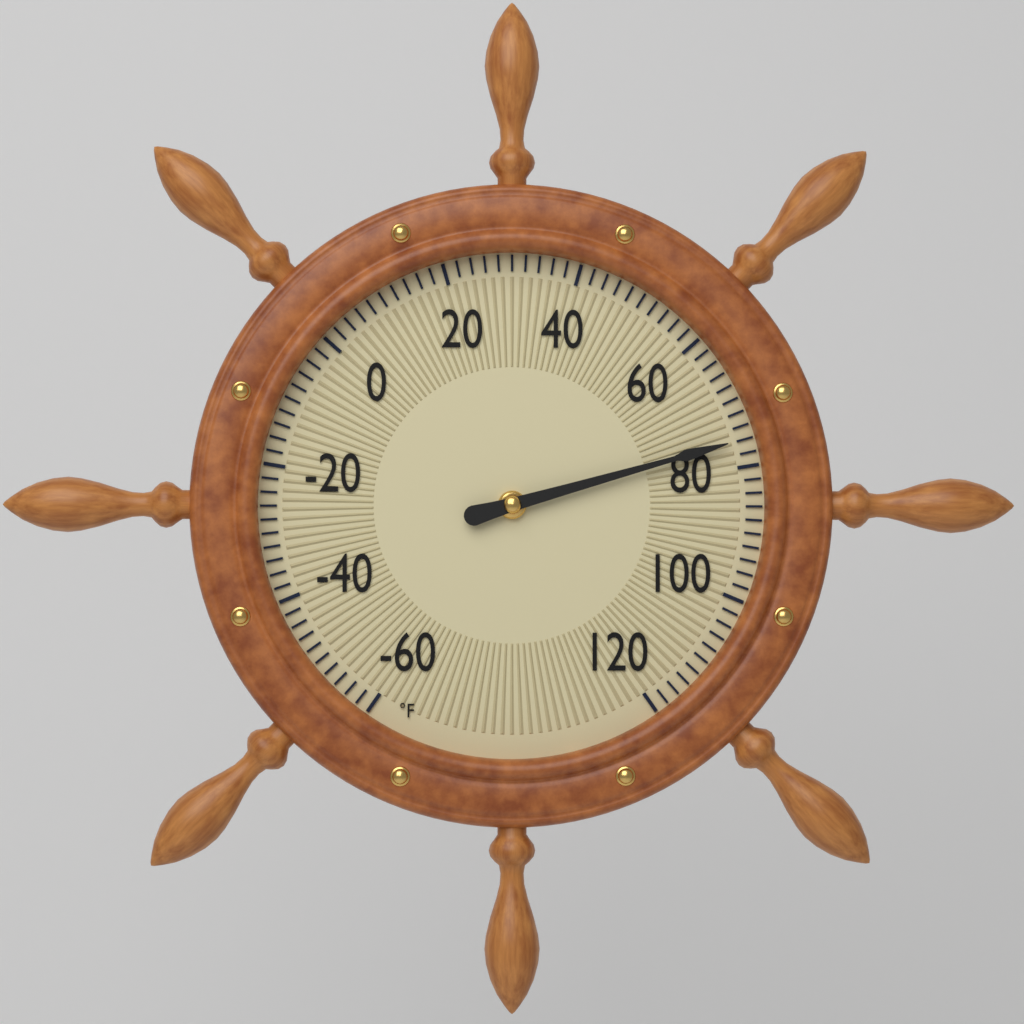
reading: 76 °F
